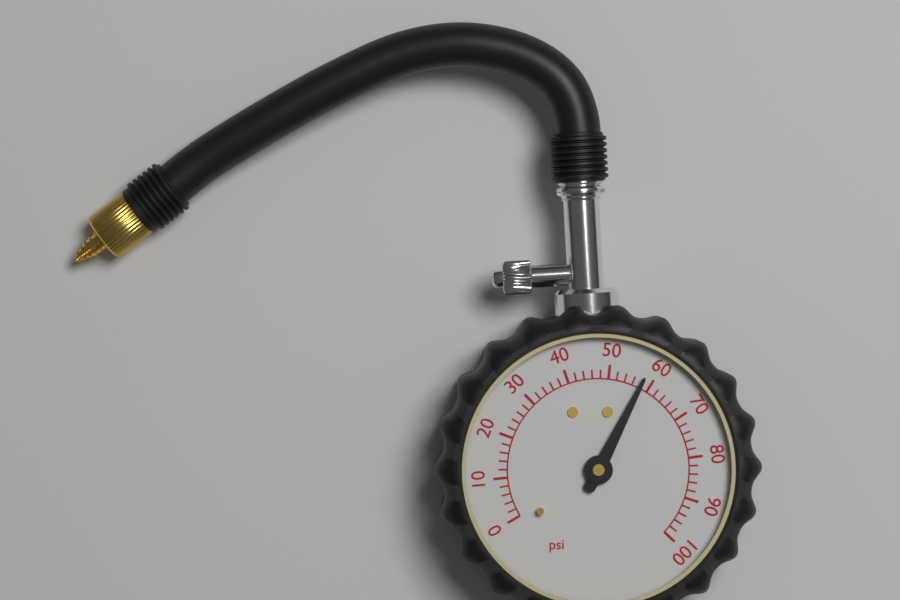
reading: 58 psi
